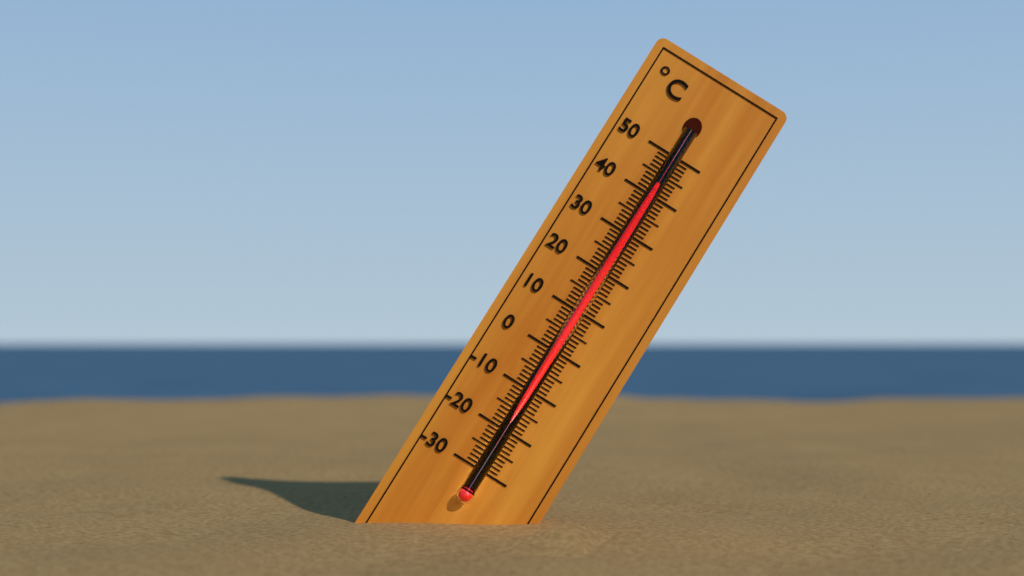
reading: 41 °C
